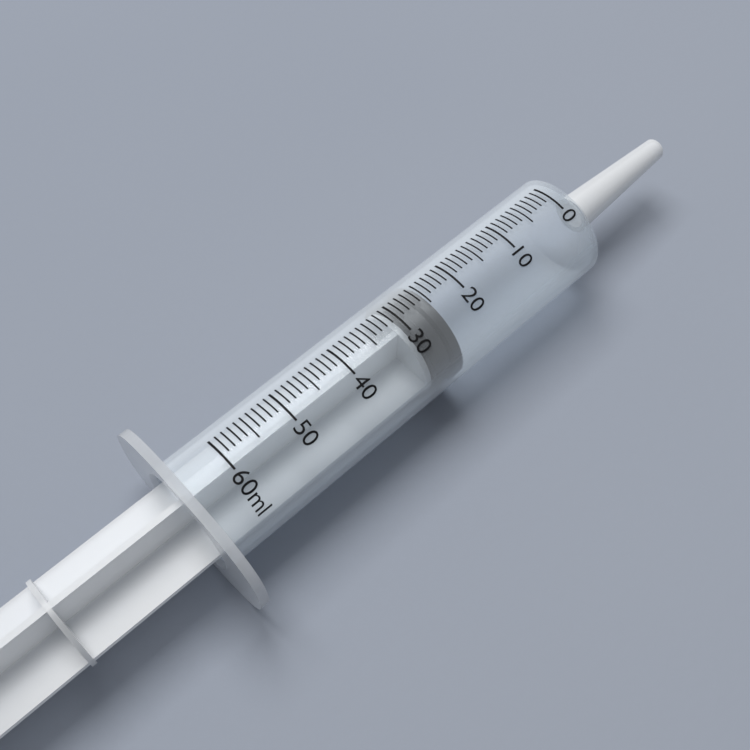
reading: 25 ml
